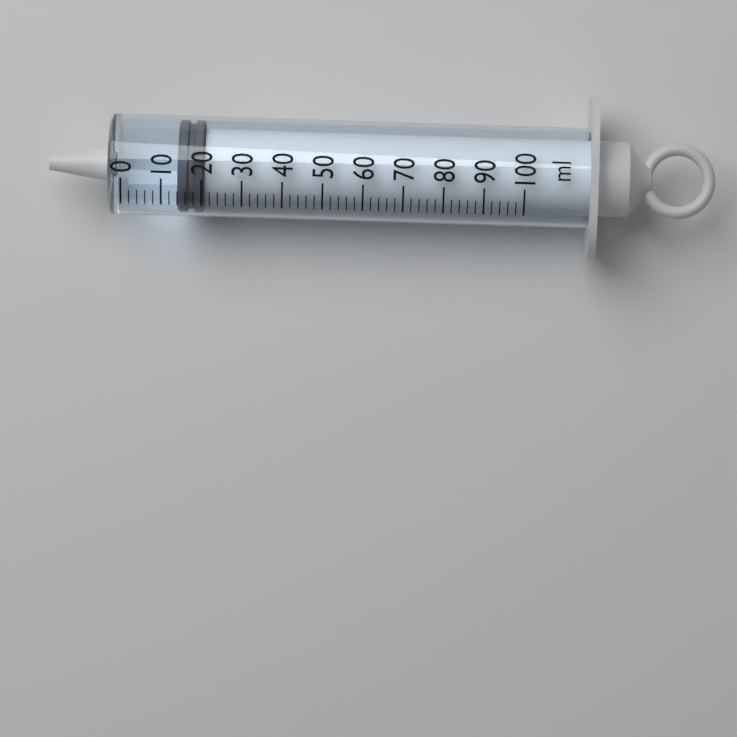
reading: 14 ml
